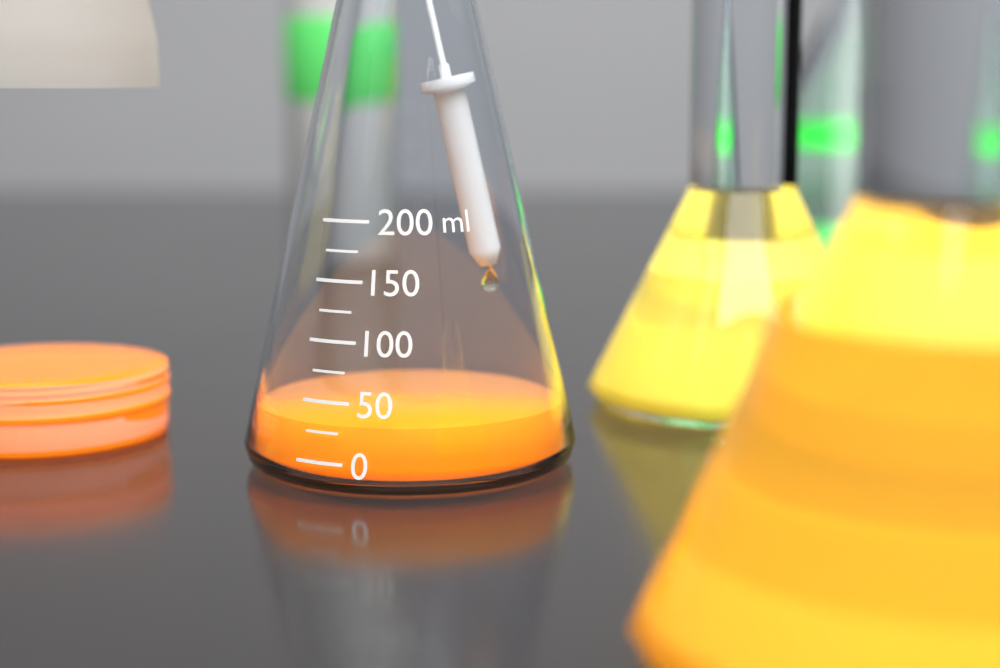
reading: 30 ml
